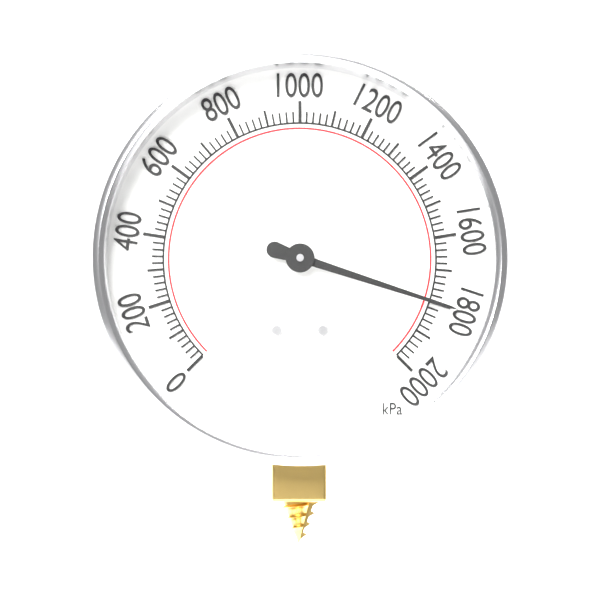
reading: 1800 kPa
